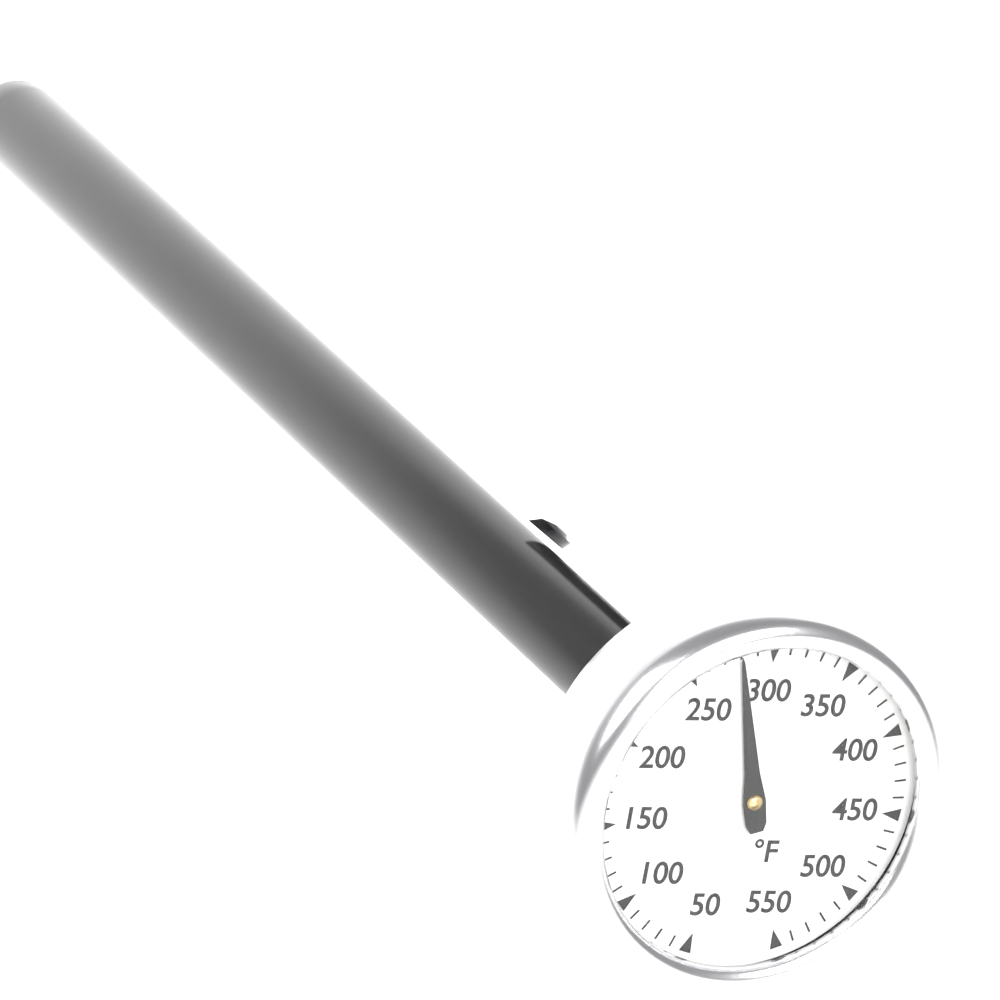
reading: 280 °F
